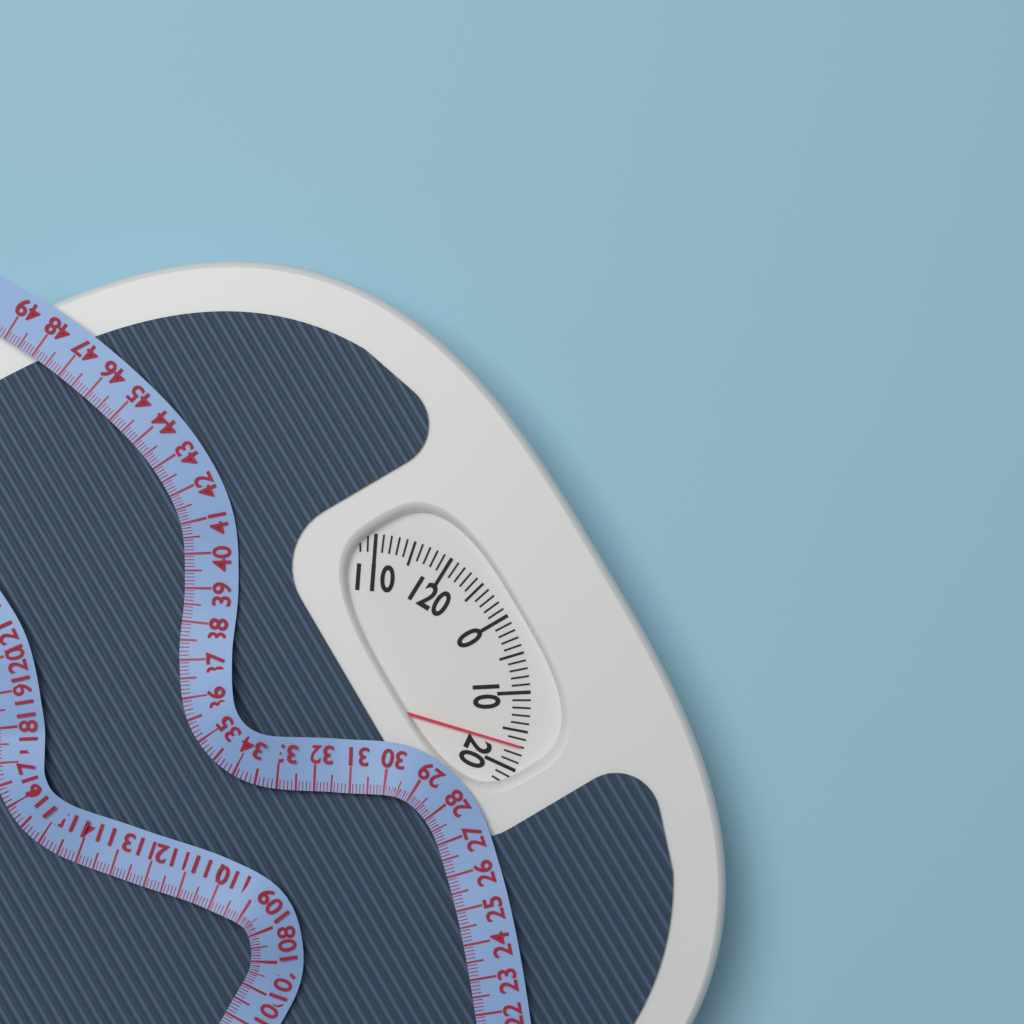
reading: 17 (no unit)
